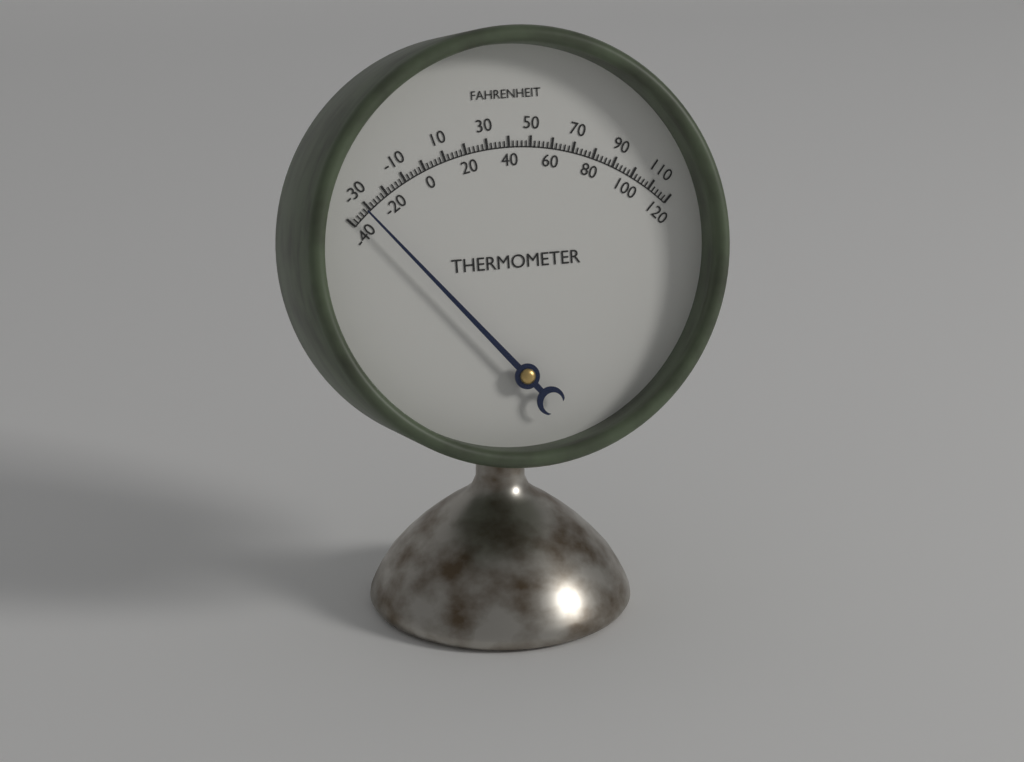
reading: -32 °F
